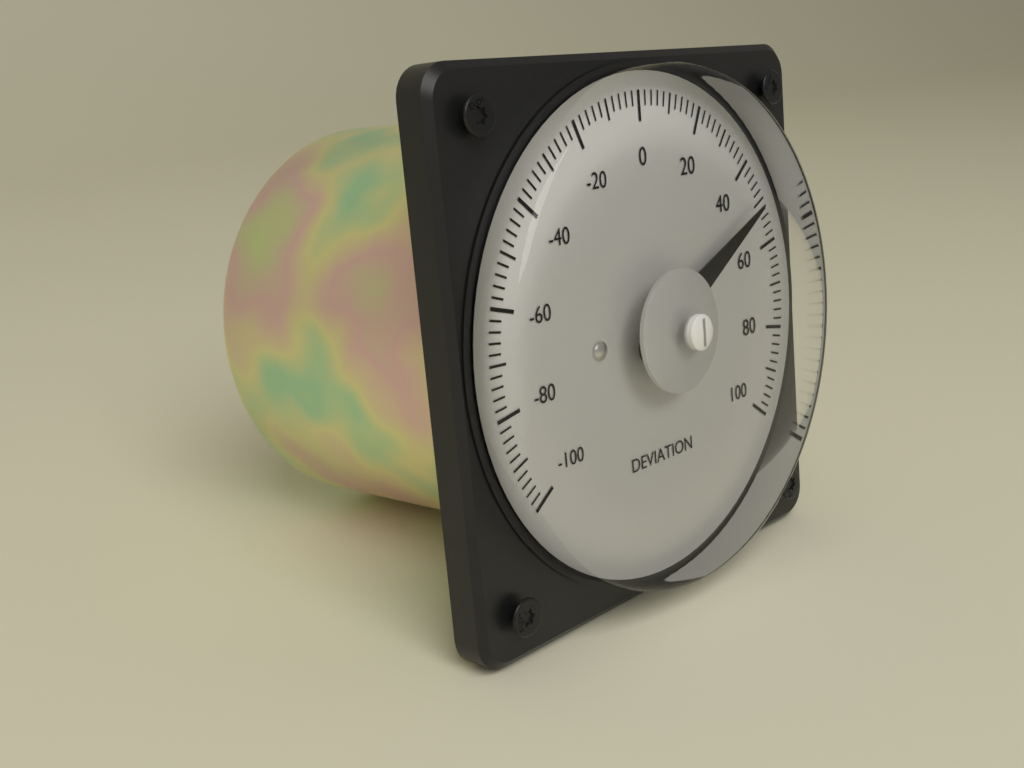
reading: 50 (no unit)
